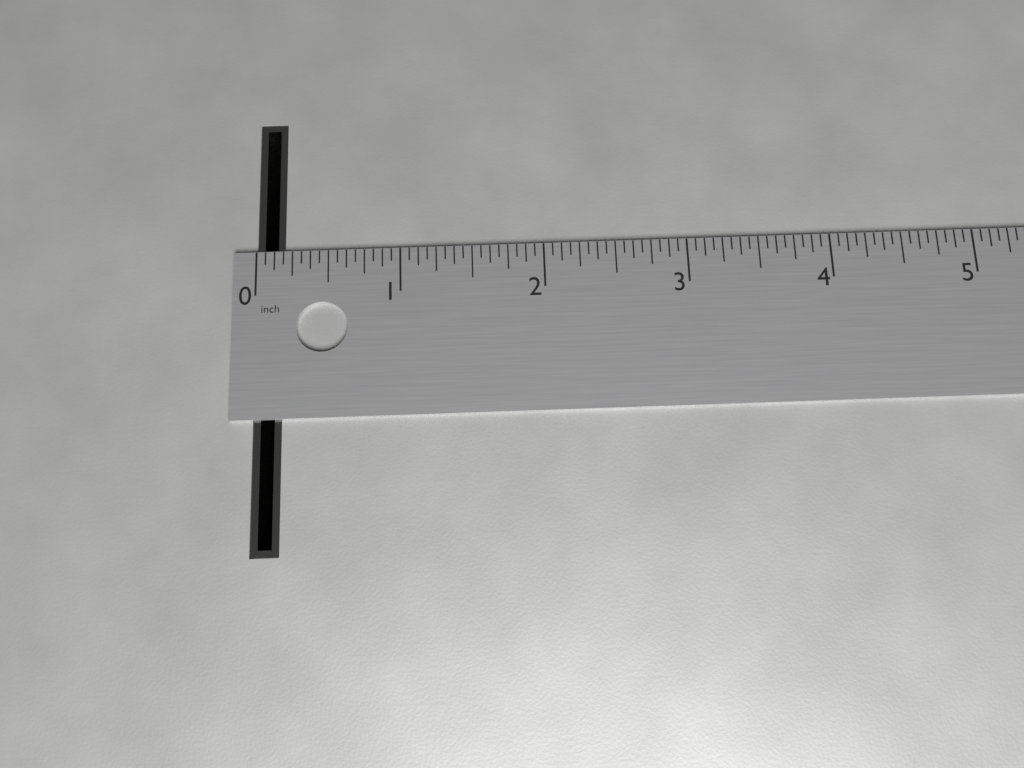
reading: 0.1875 in
